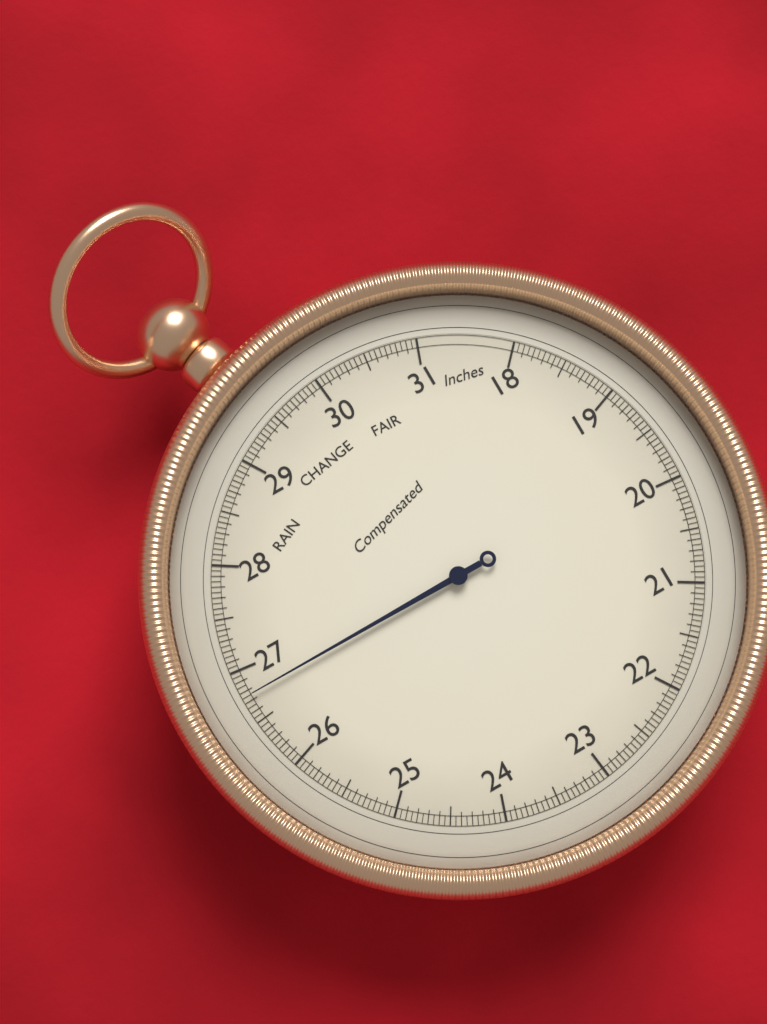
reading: 26.75 inHg
